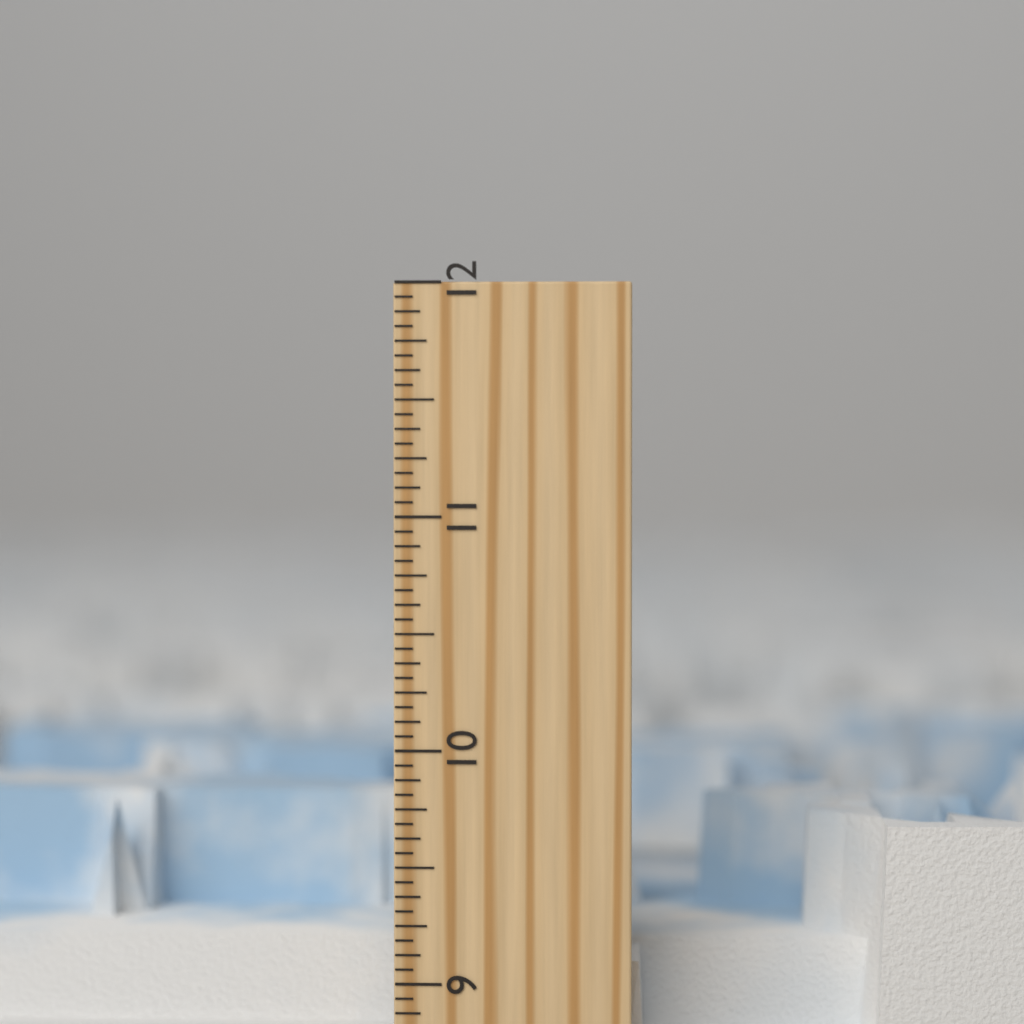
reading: 9.6875 inch
